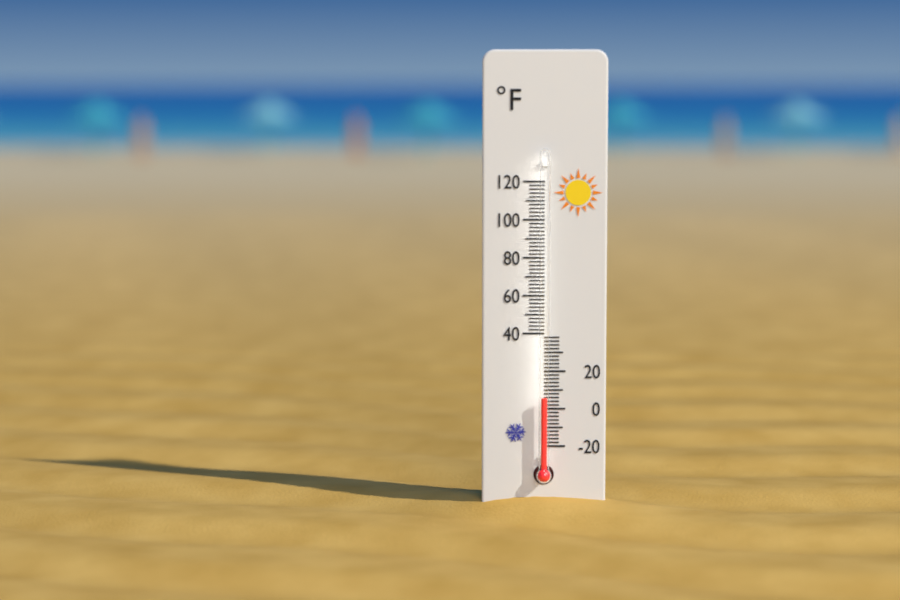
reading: 6 °F
